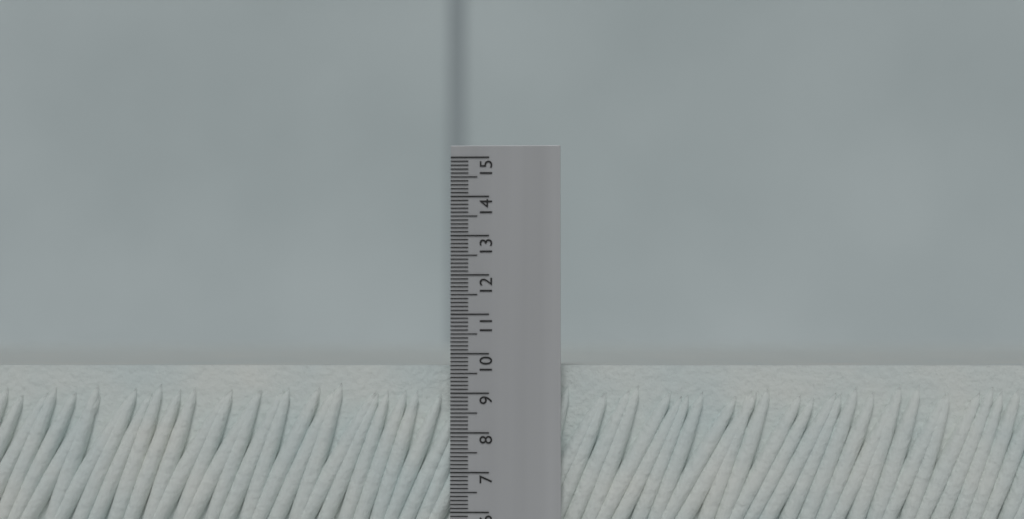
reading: 9.7 (no unit)
